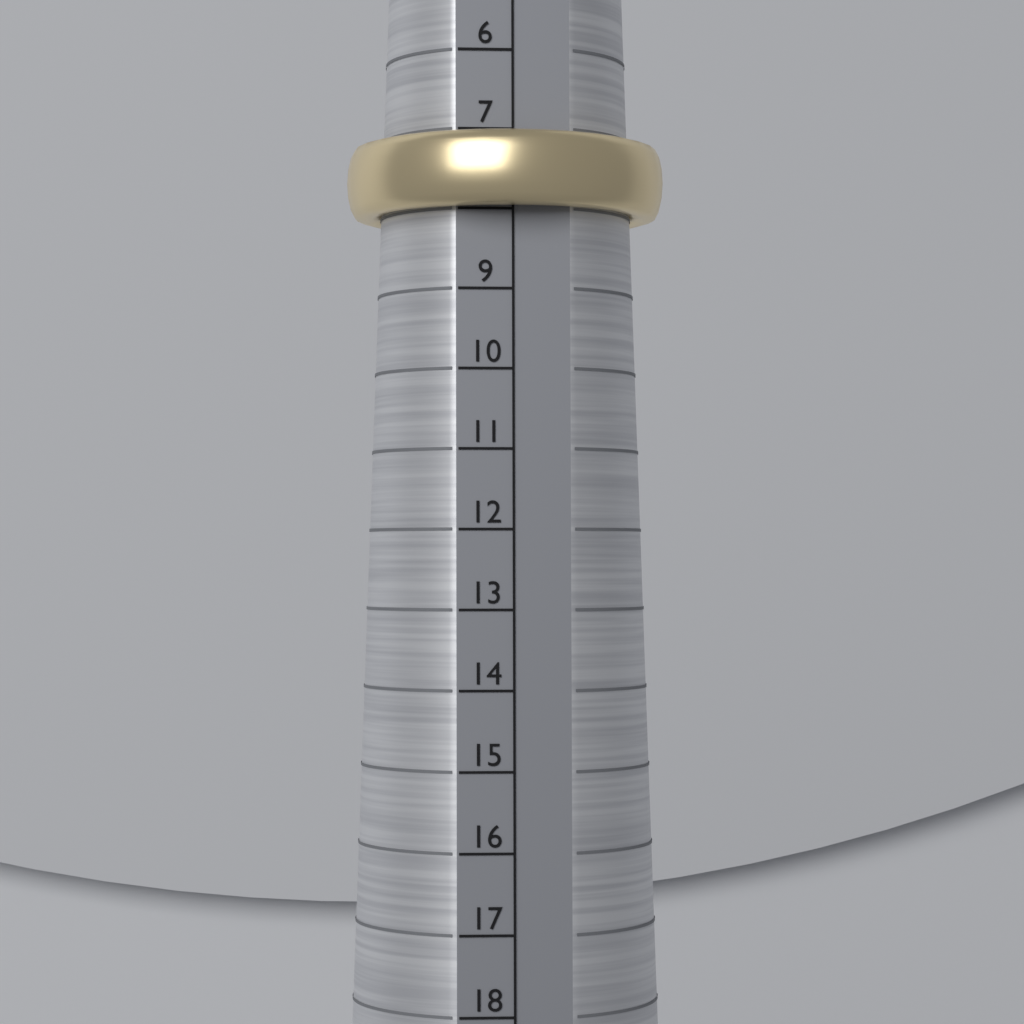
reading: 8 (no unit)
